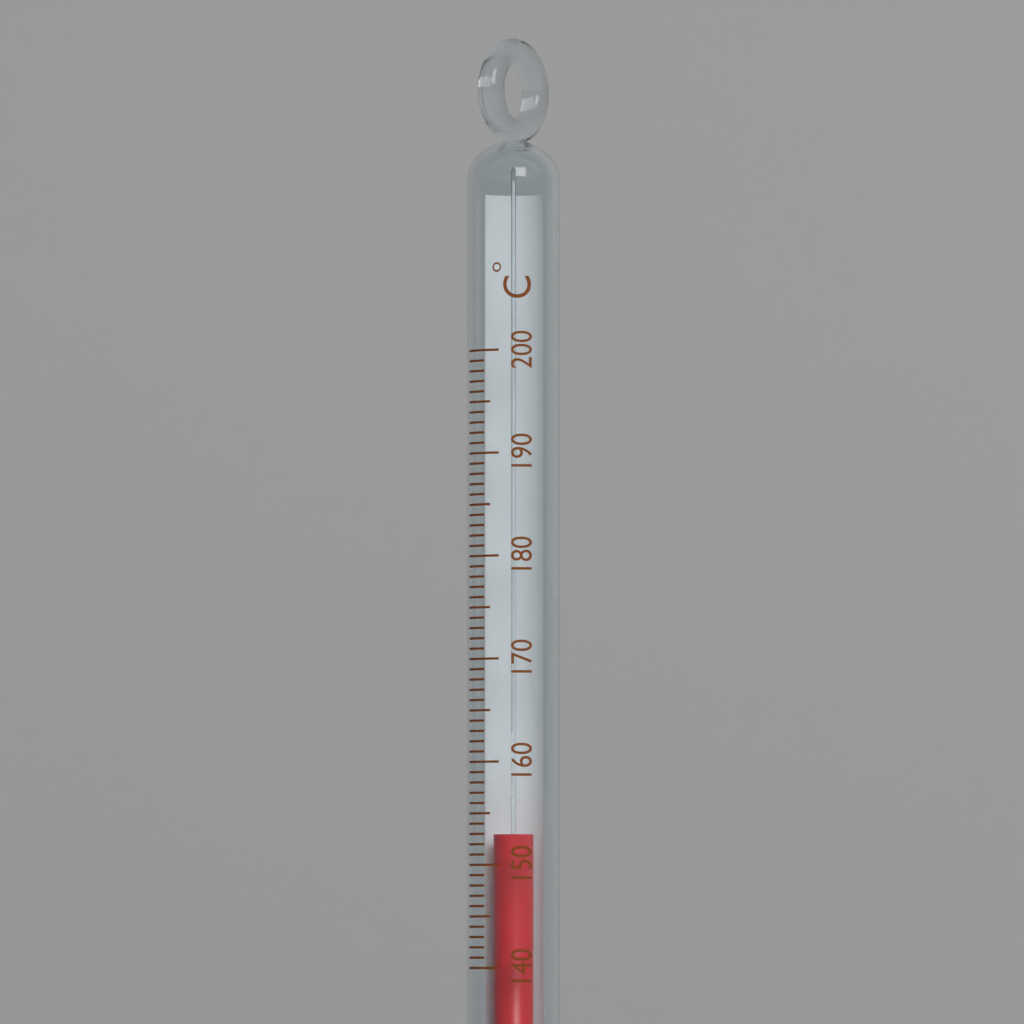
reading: 153 °C
